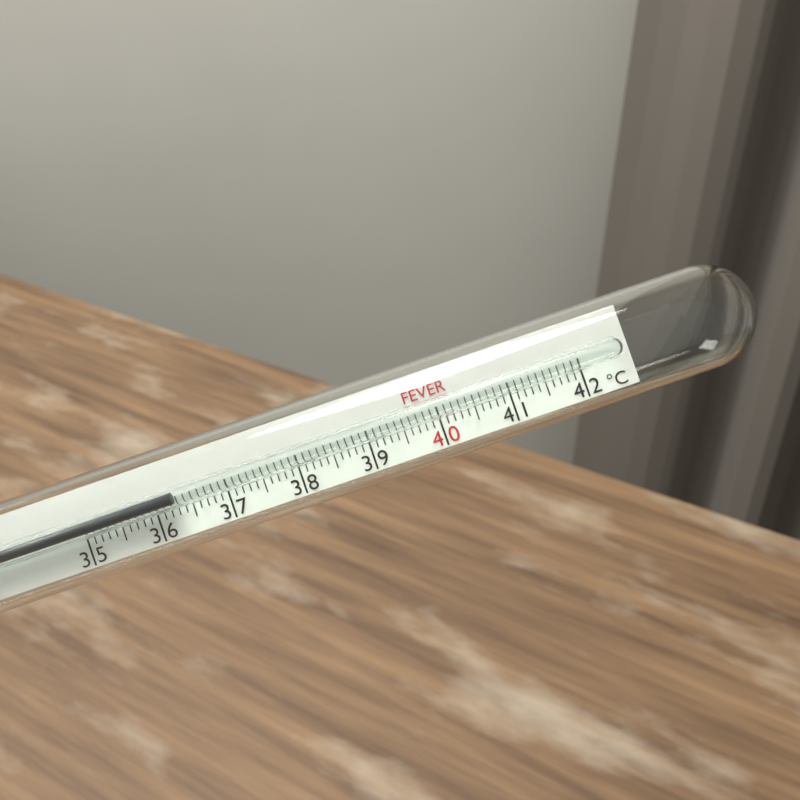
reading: 36.3 °C
